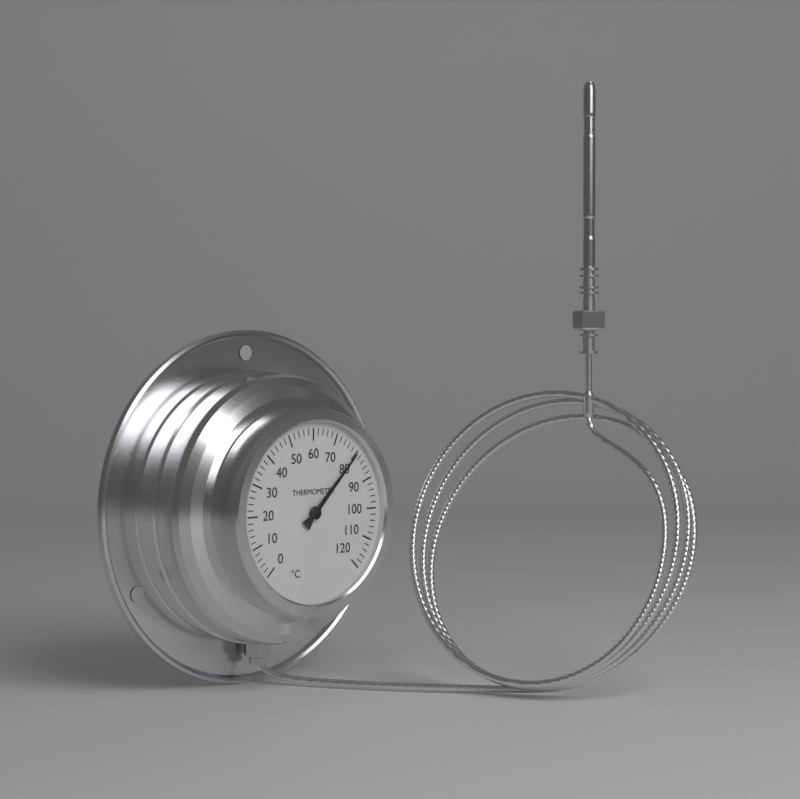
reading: 80 °C
